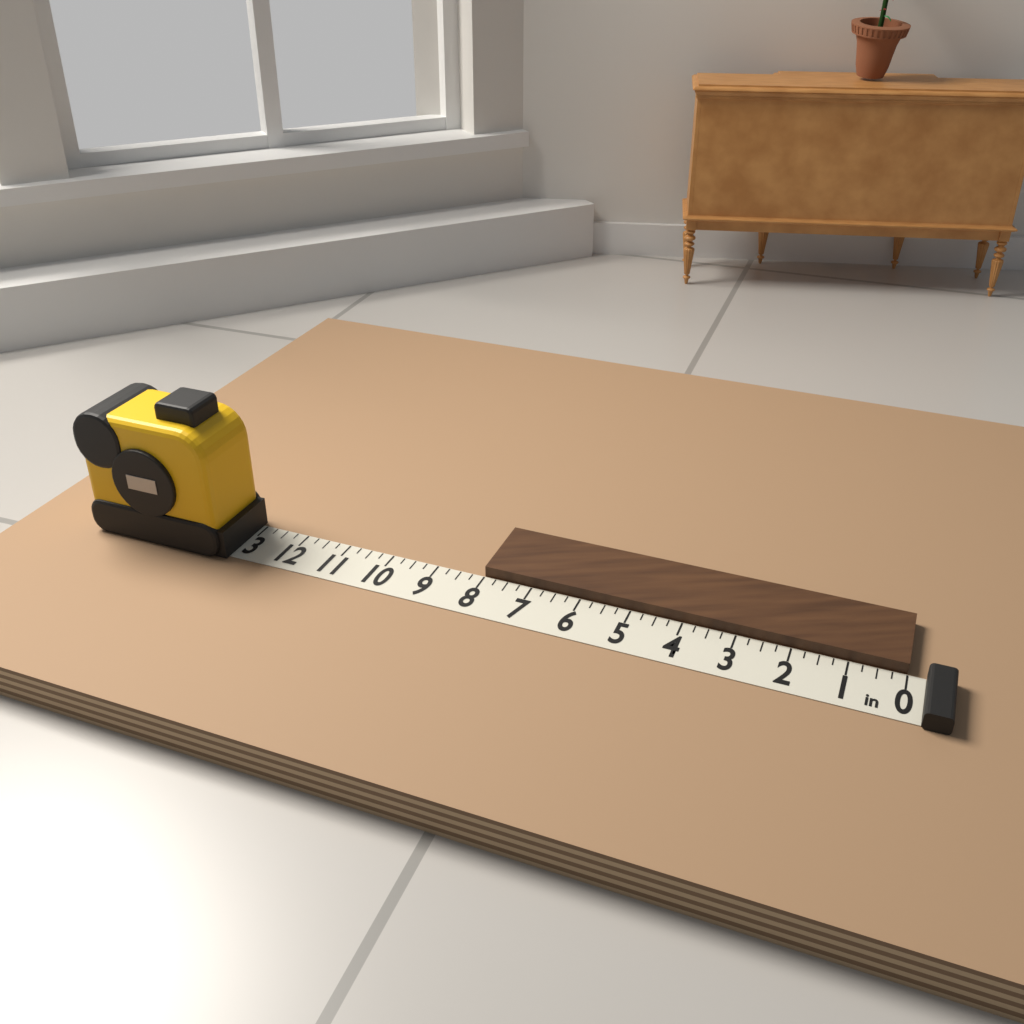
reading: 8.00 in
